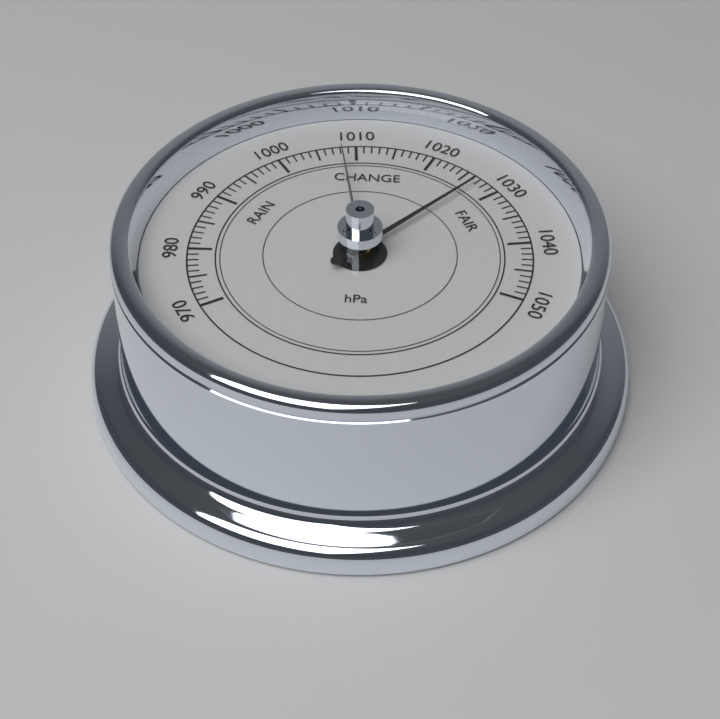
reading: 1027 hPa
